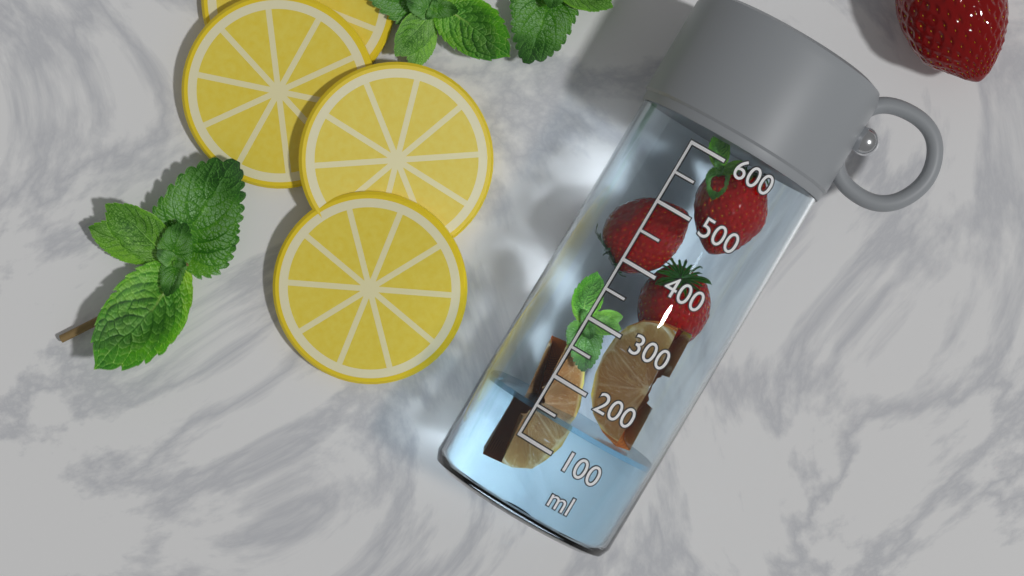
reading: 150 ml
